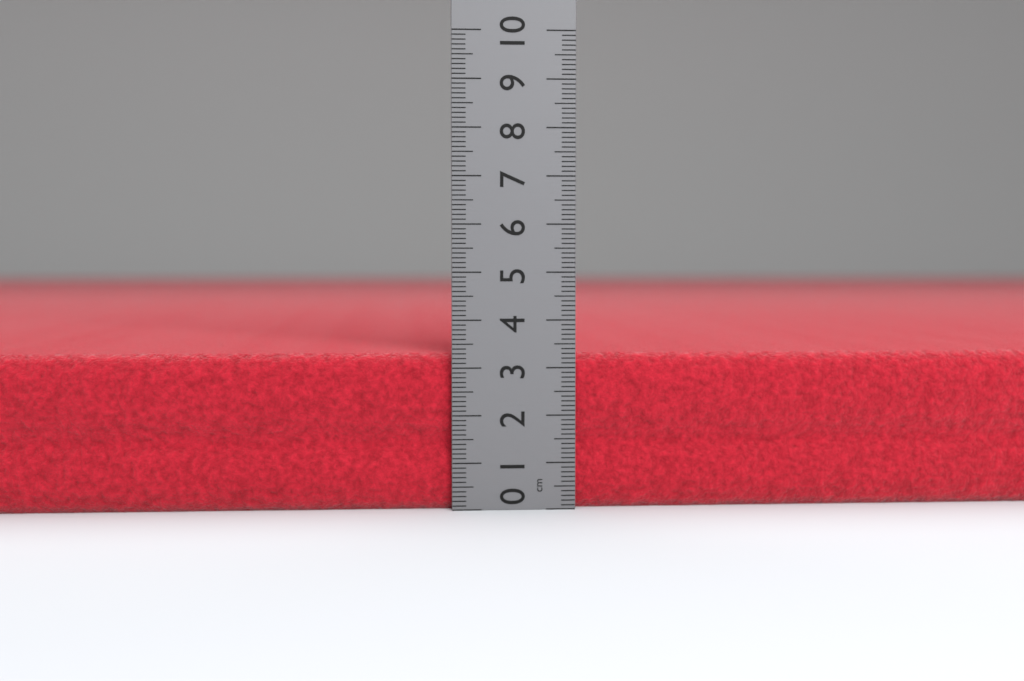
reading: 3.3 cm
